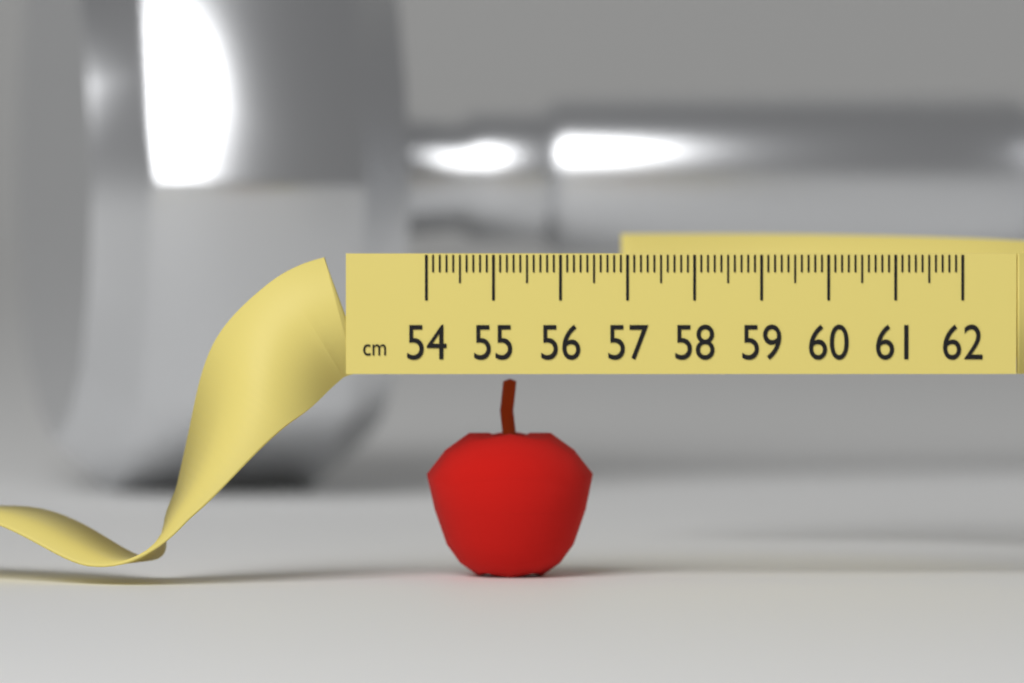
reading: 56.5 cm
